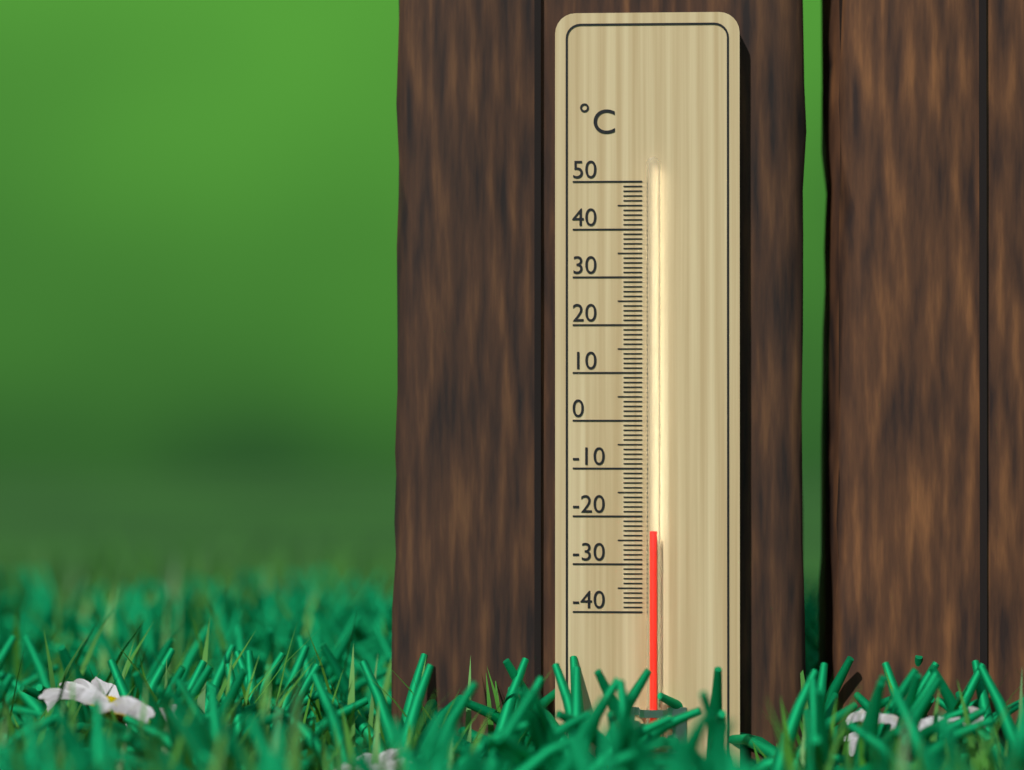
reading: -23 °C
